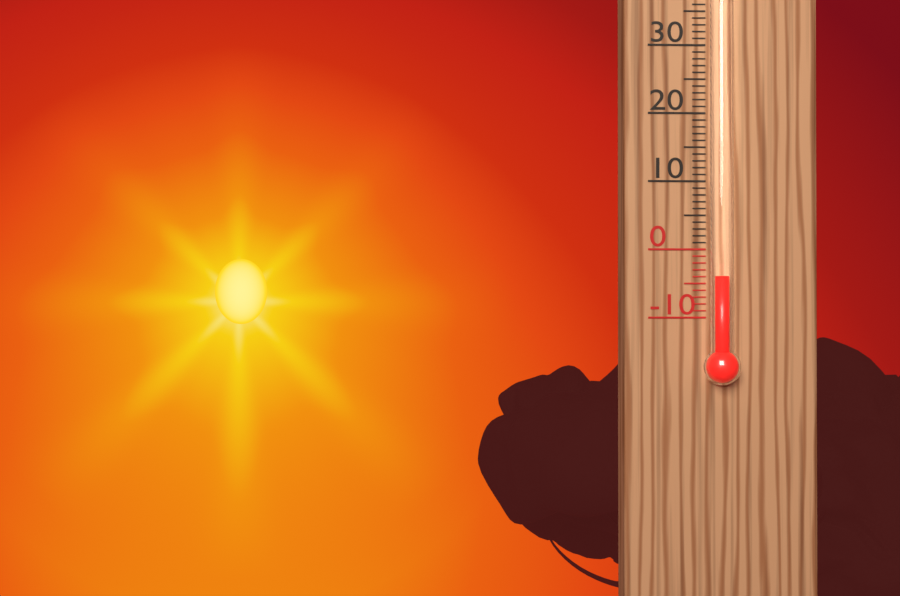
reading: -4 °C
